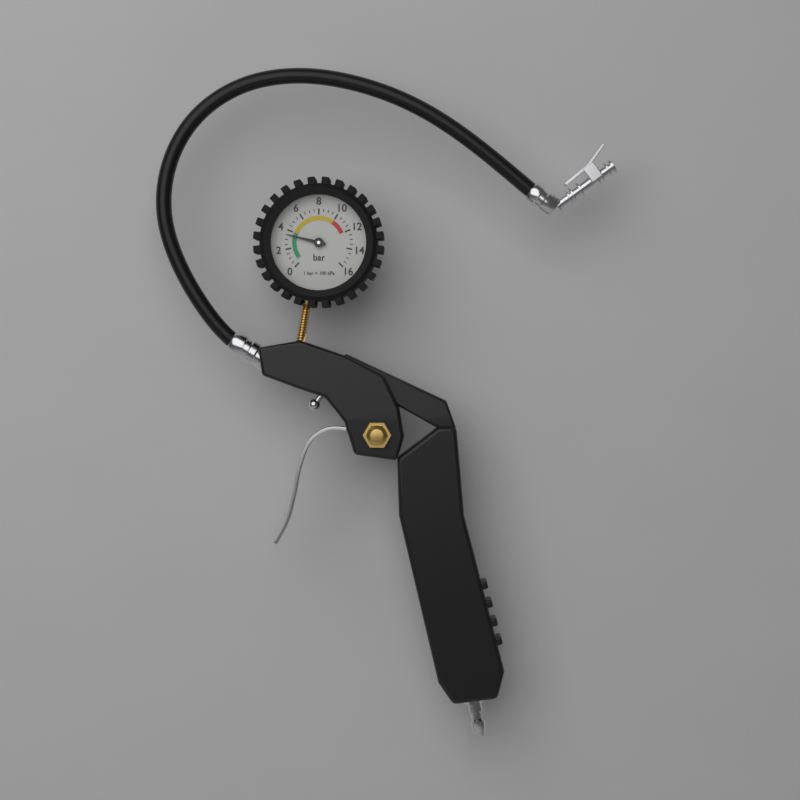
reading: 3.5 bar
